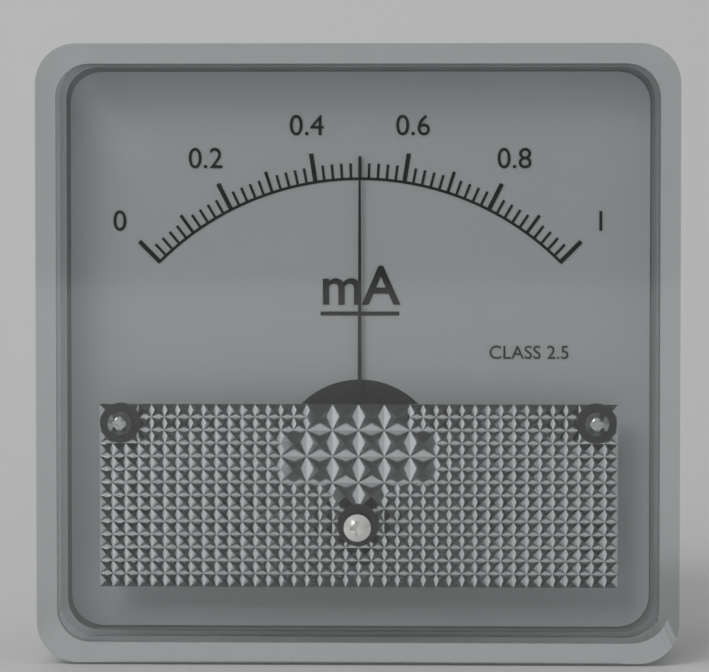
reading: 0.50 mA
